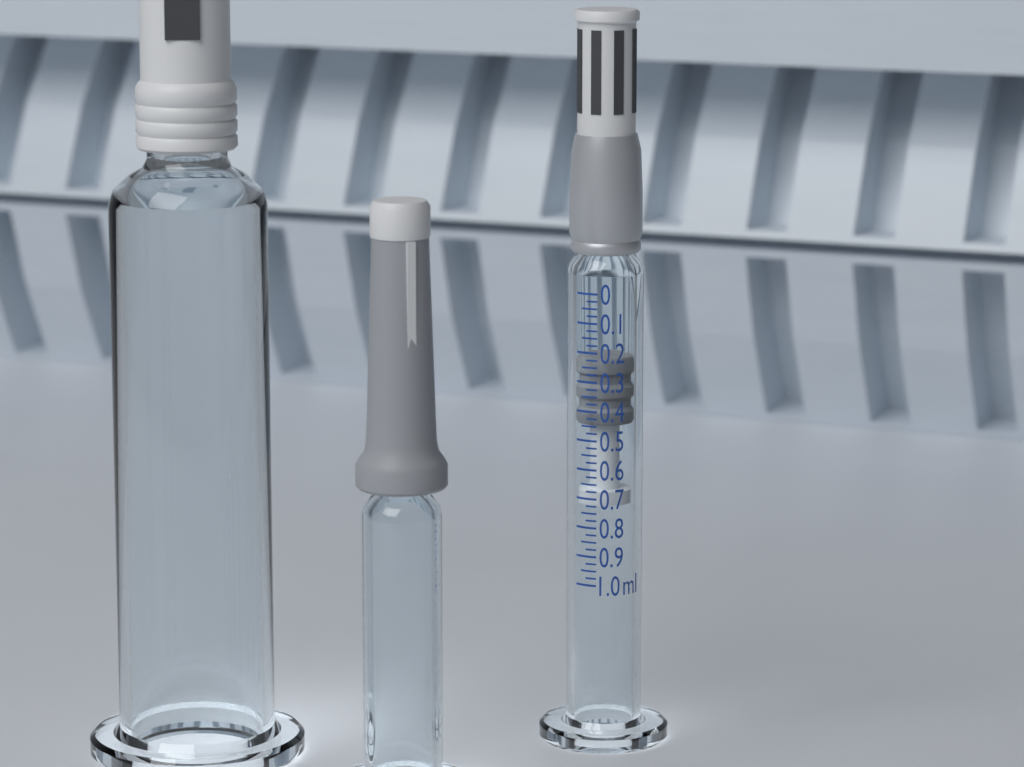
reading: 0.225 ml
